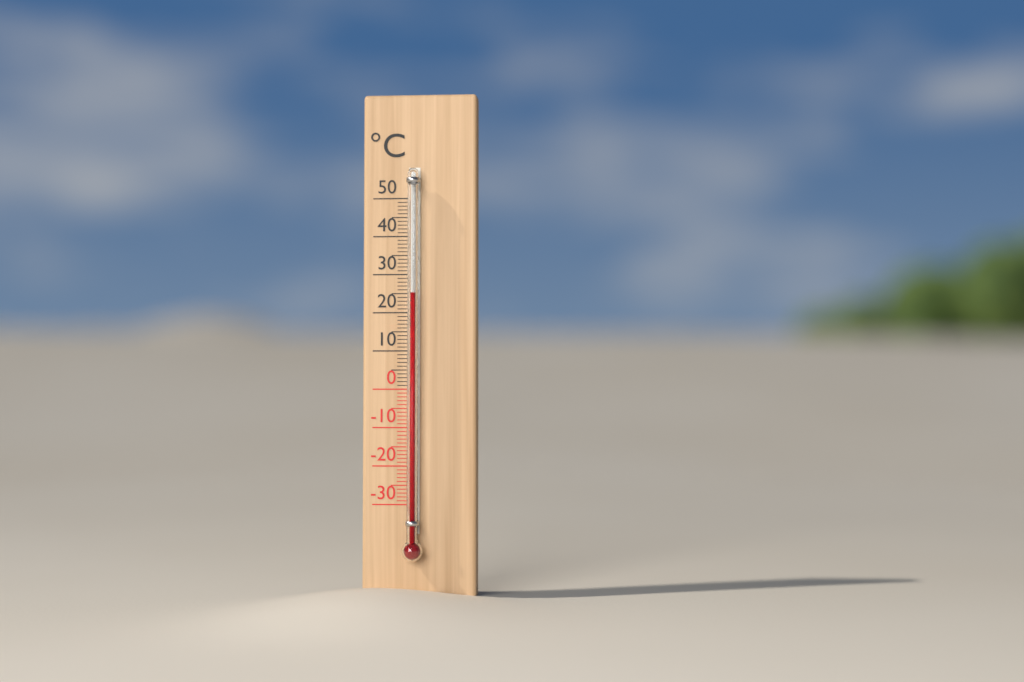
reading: 25 °C
